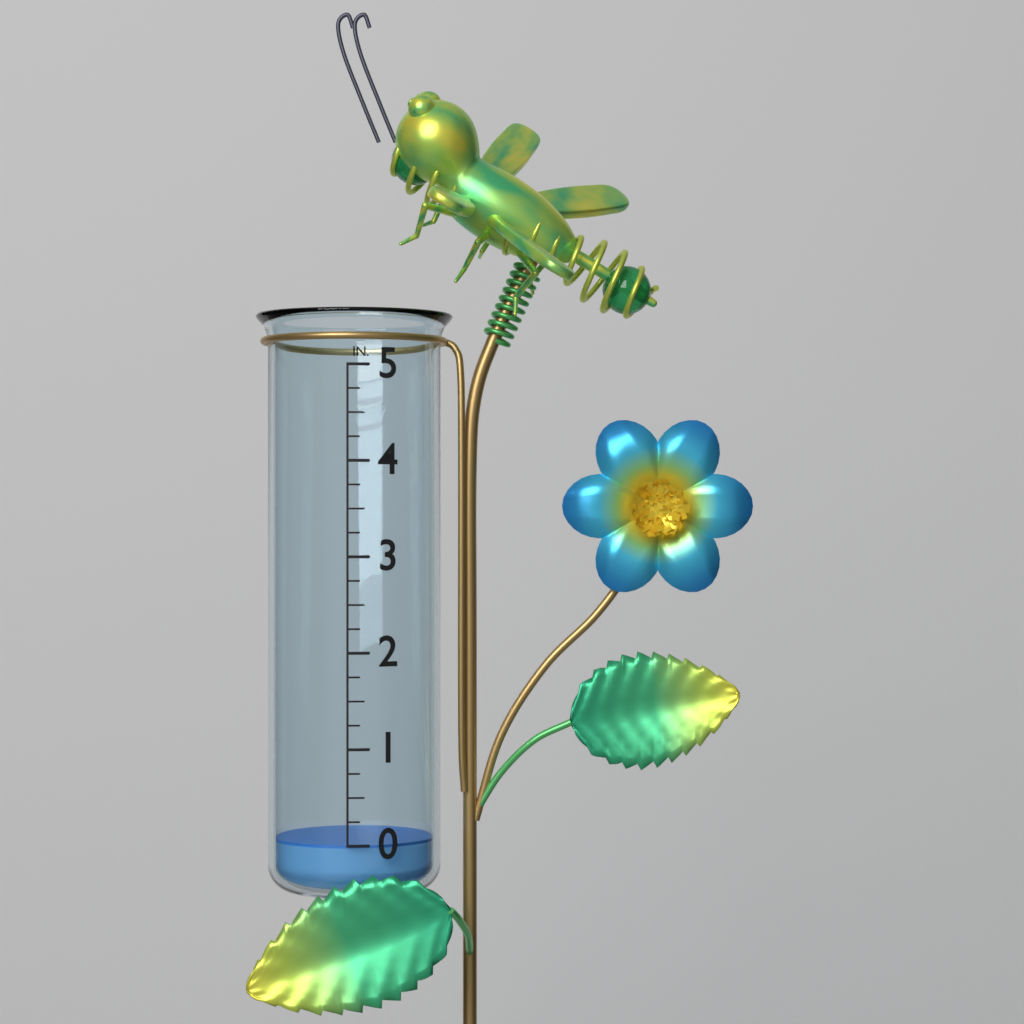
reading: 0.00 in
